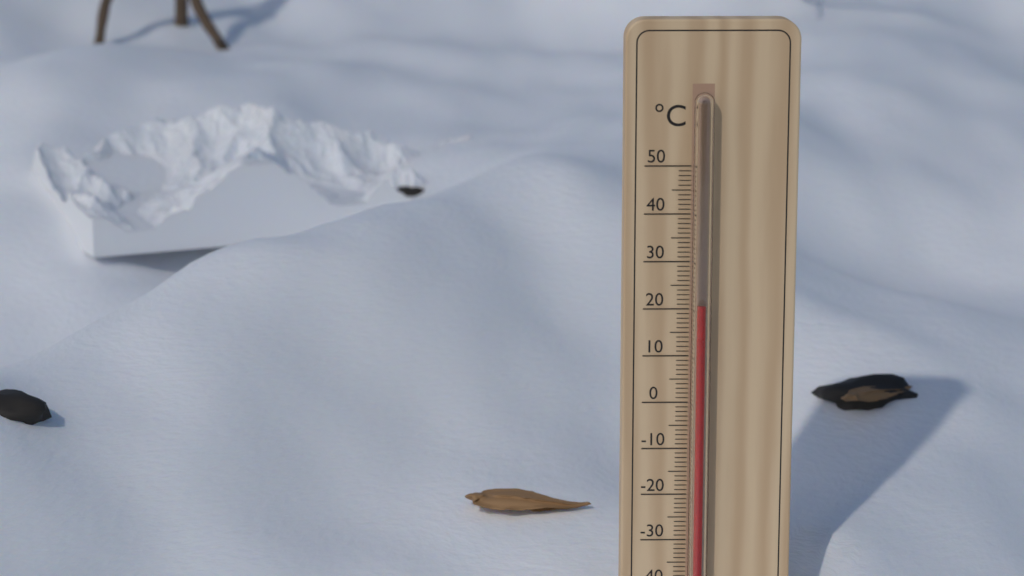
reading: 21 °C
